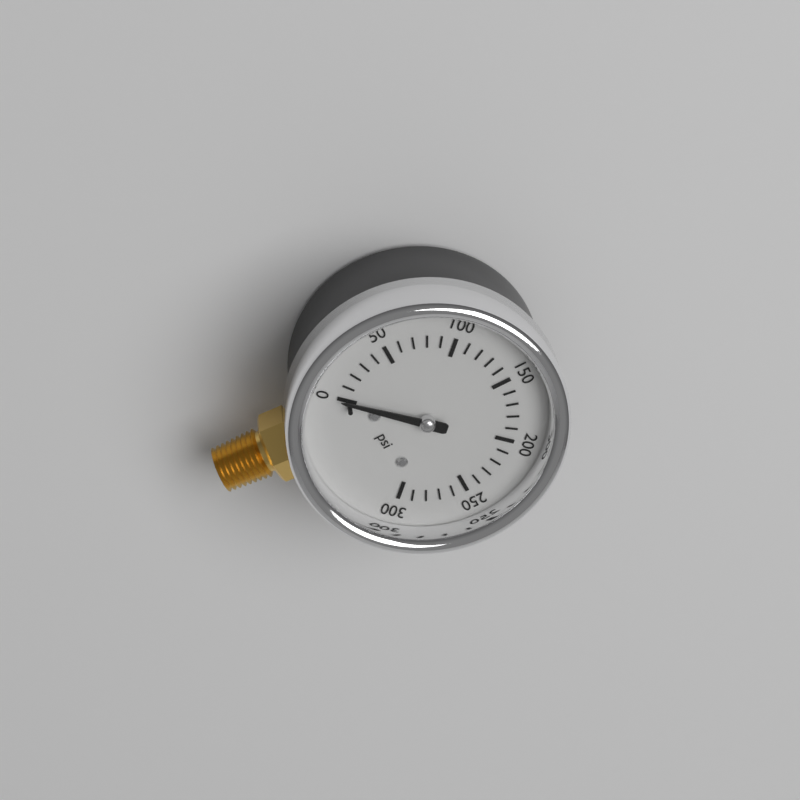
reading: 0 psi
